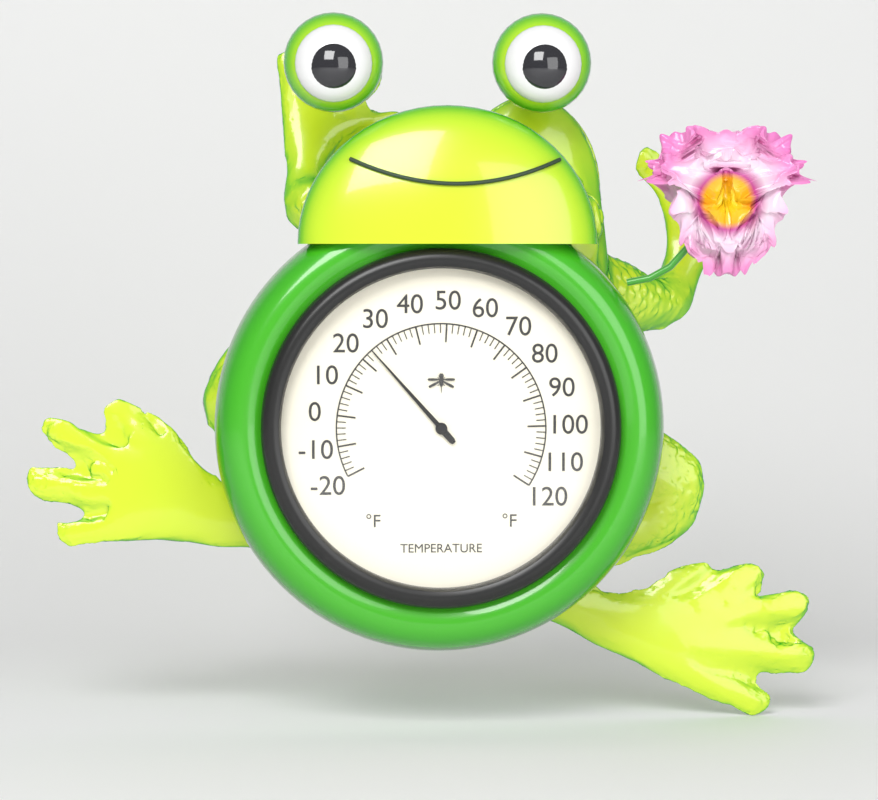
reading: 24 °F
